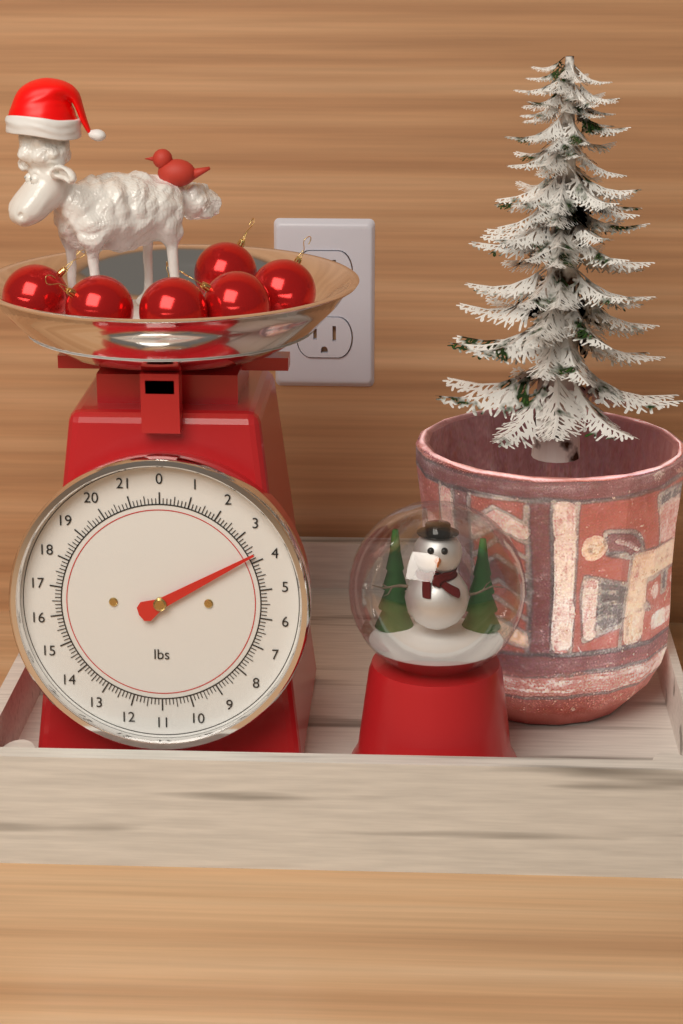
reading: 3.750 lbs
